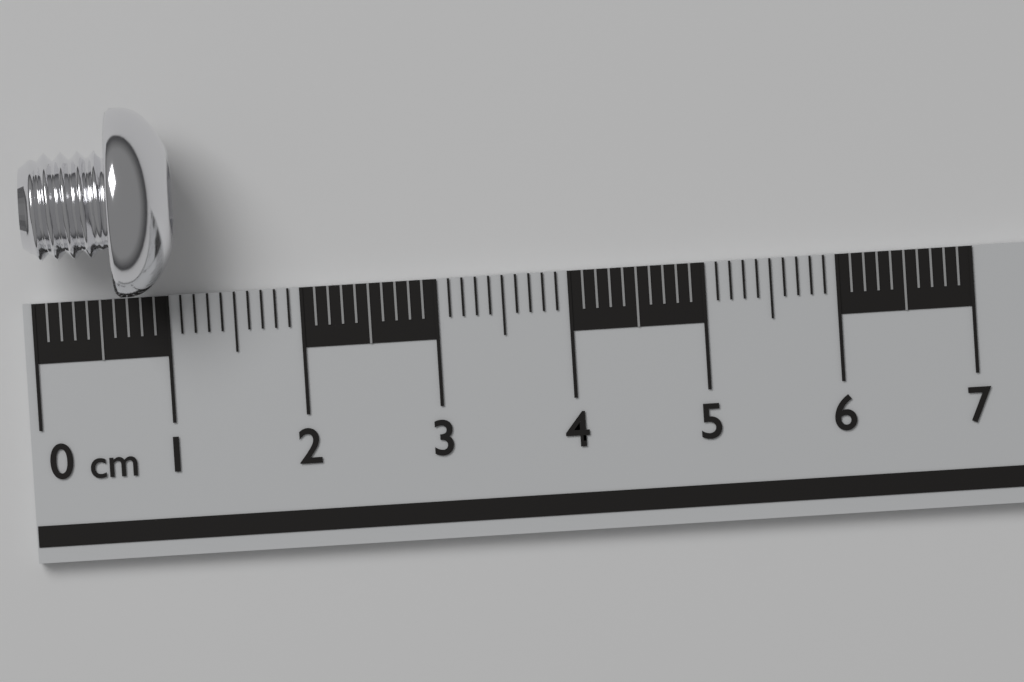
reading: 1.1 cm
